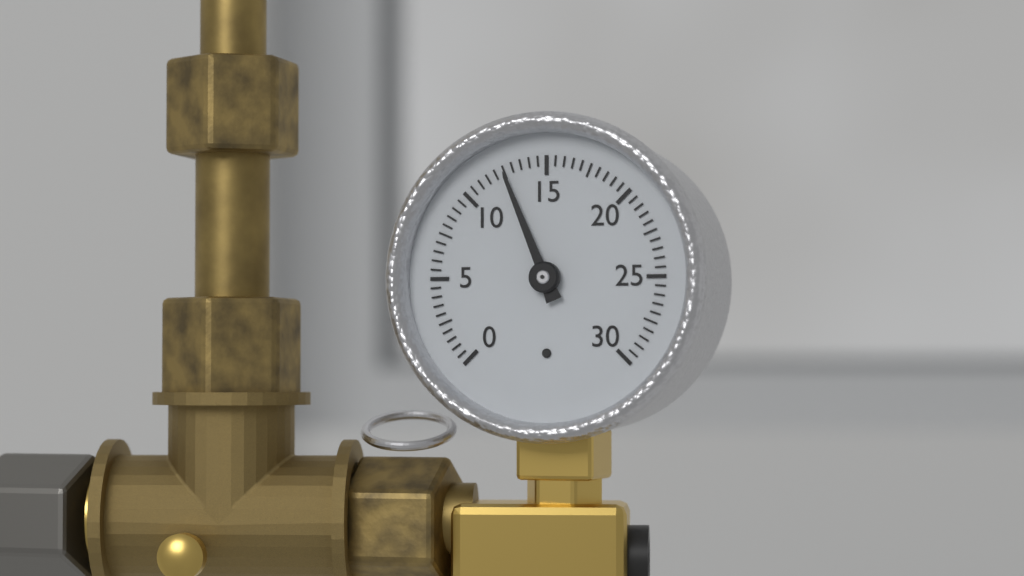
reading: 12.5 (no unit)
